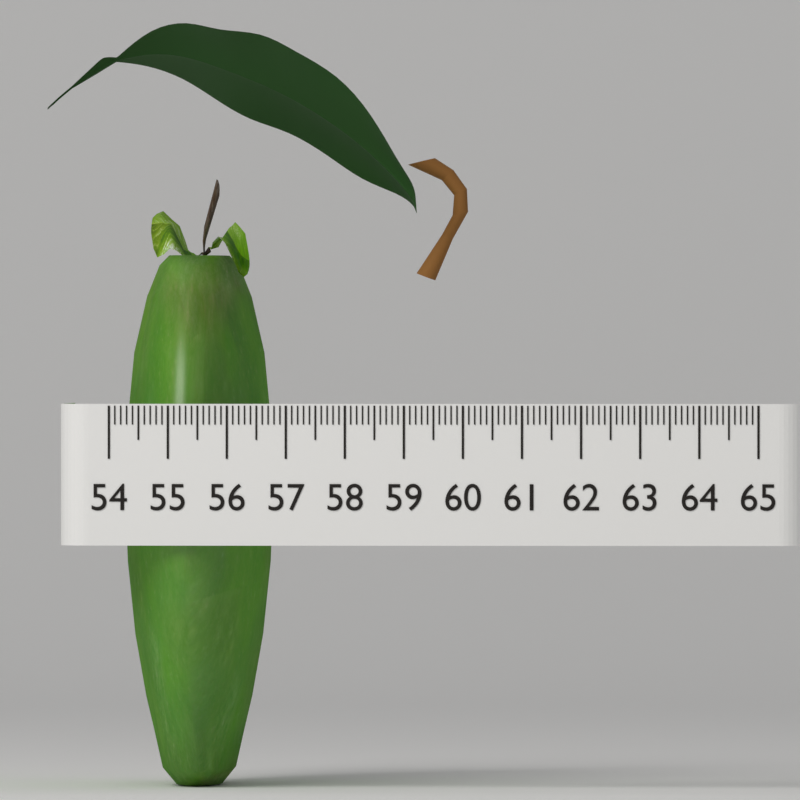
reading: 56.5 (no unit)
